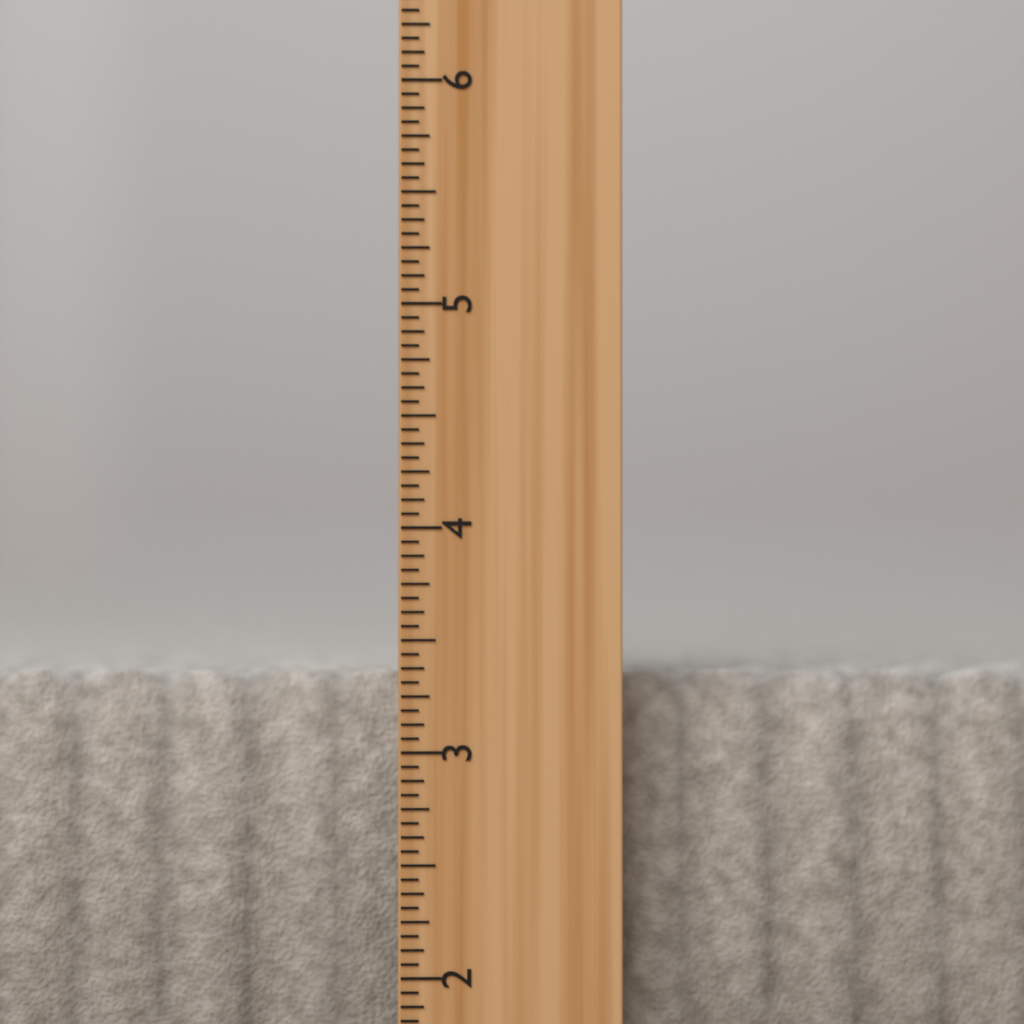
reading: 3.3750 inch
